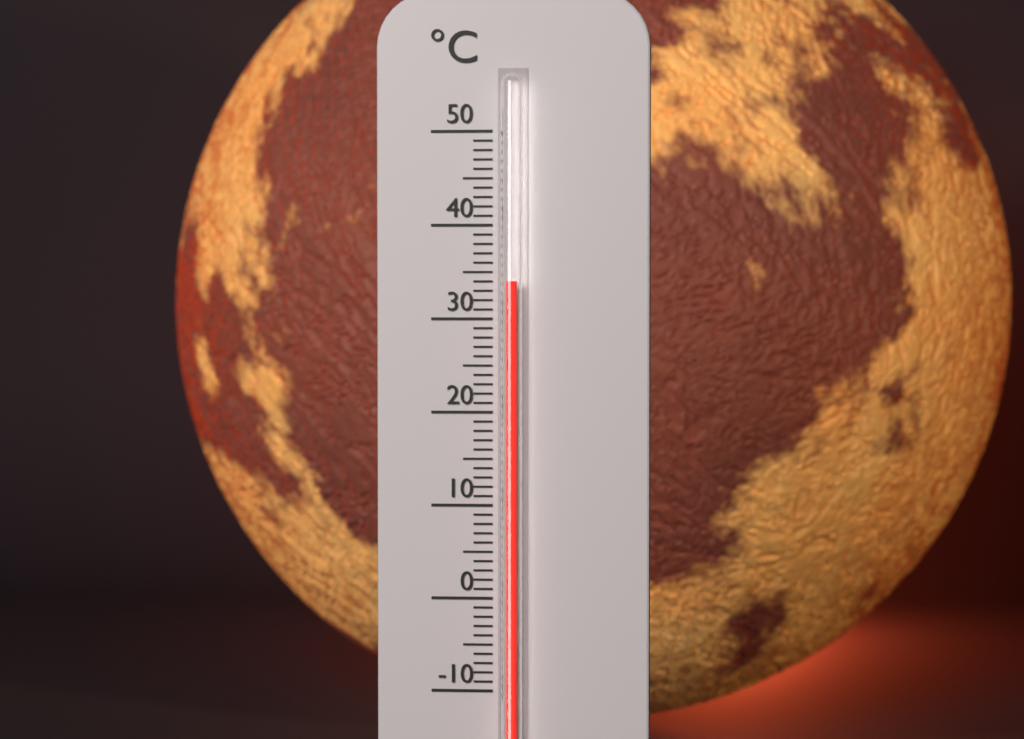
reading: 34 °C
